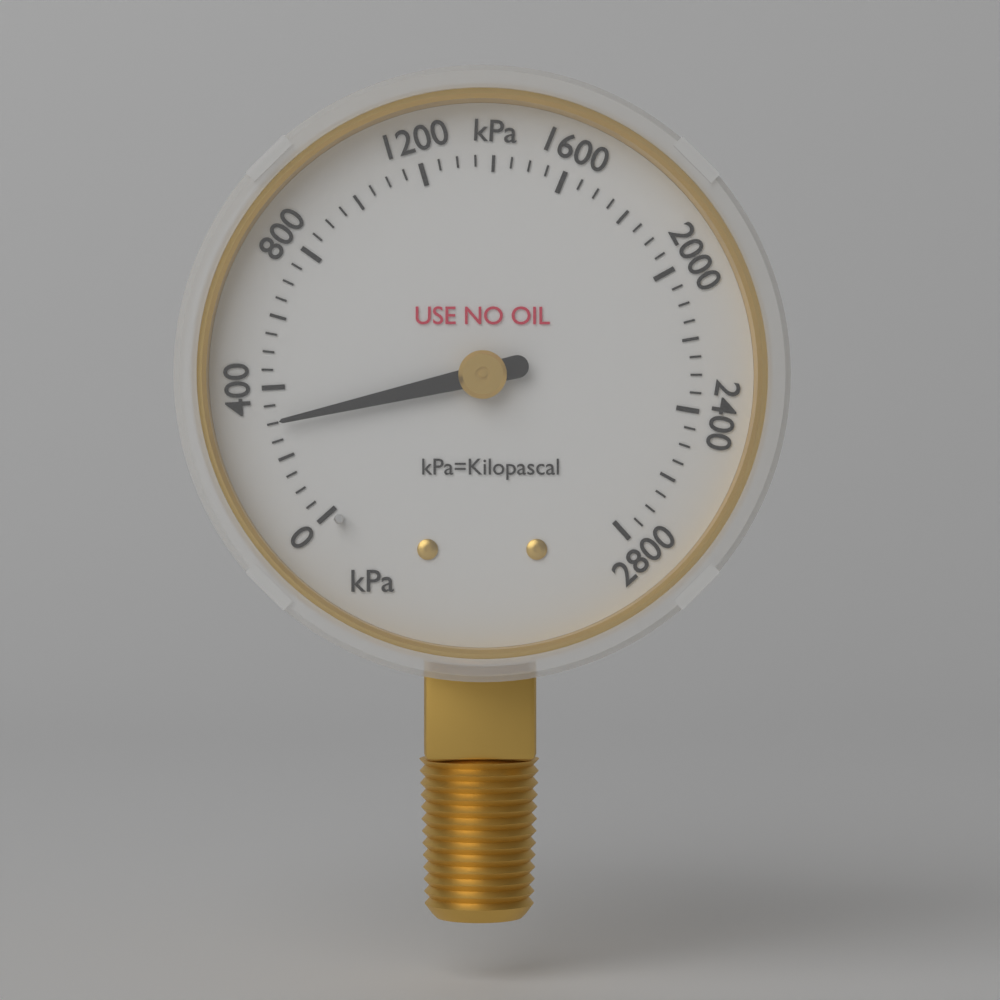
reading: 300 kPa
